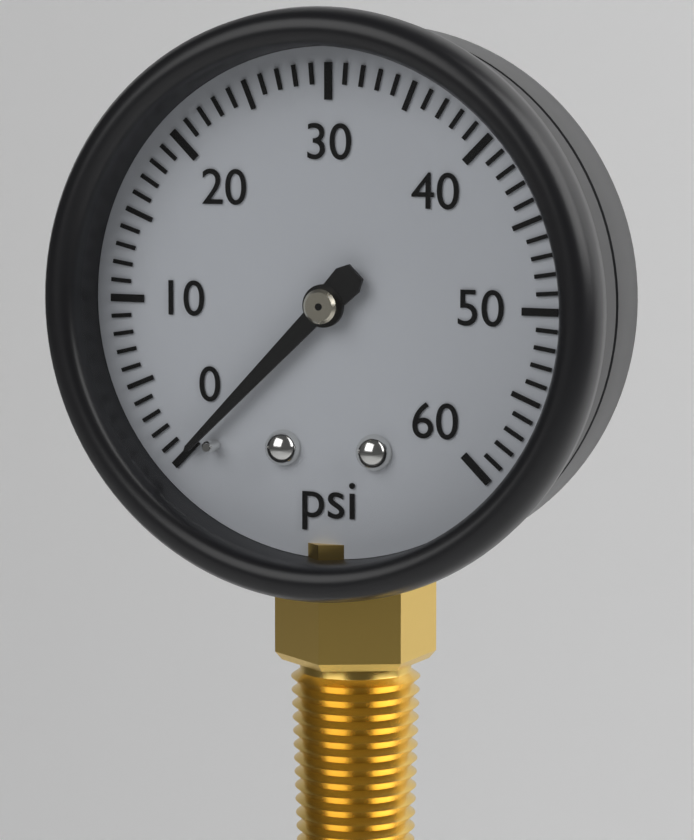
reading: 0 psi
